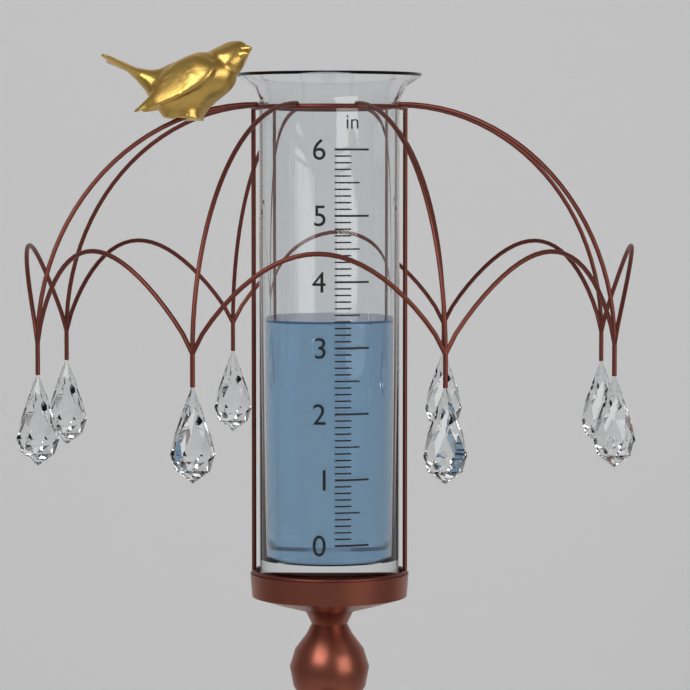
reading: 3.4 in
